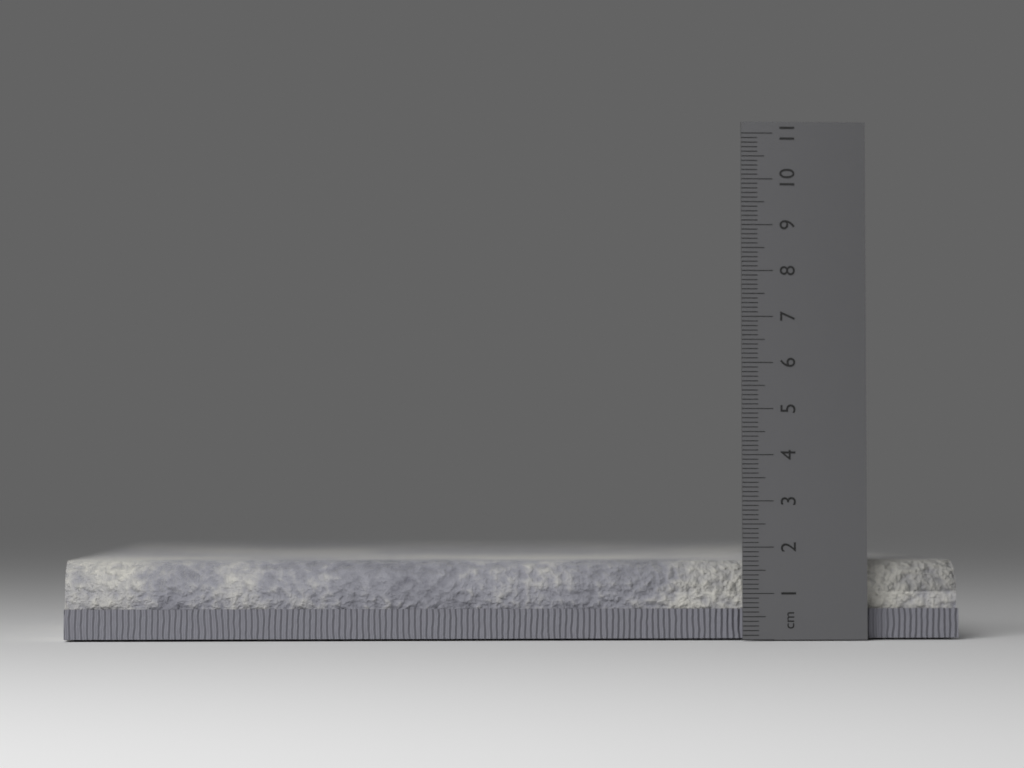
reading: 1.7 cm
